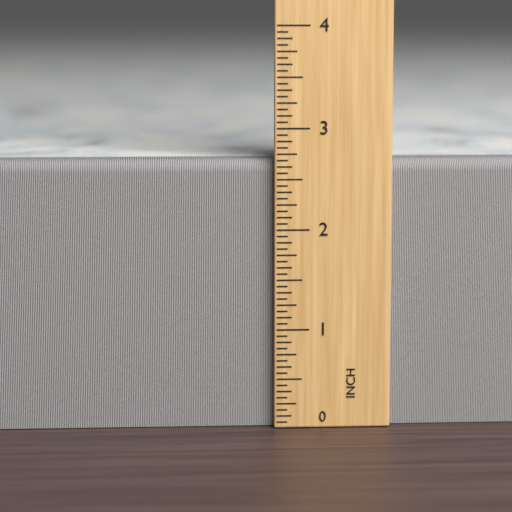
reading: 2.6875 in
